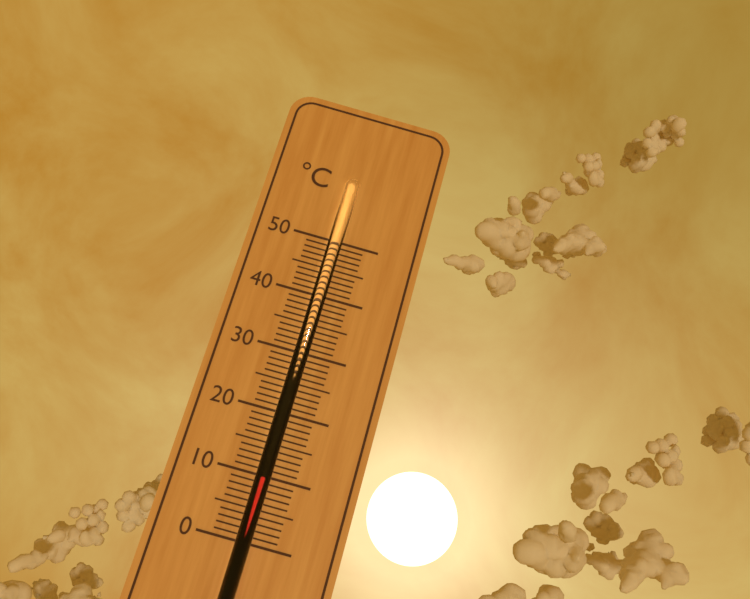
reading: 10 °C
